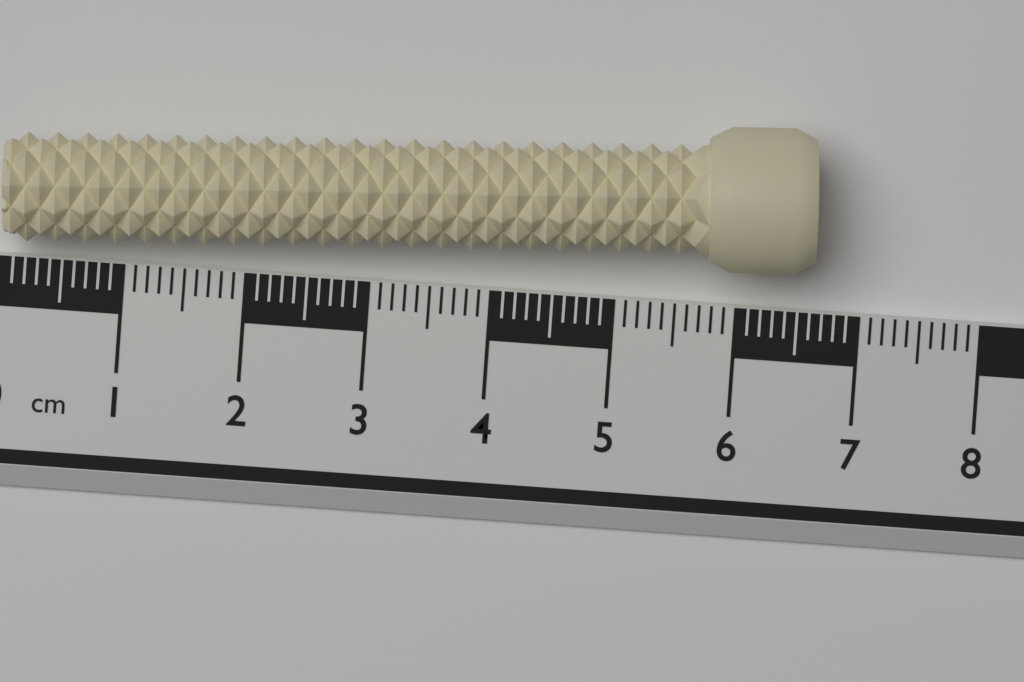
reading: 6.6 cm
